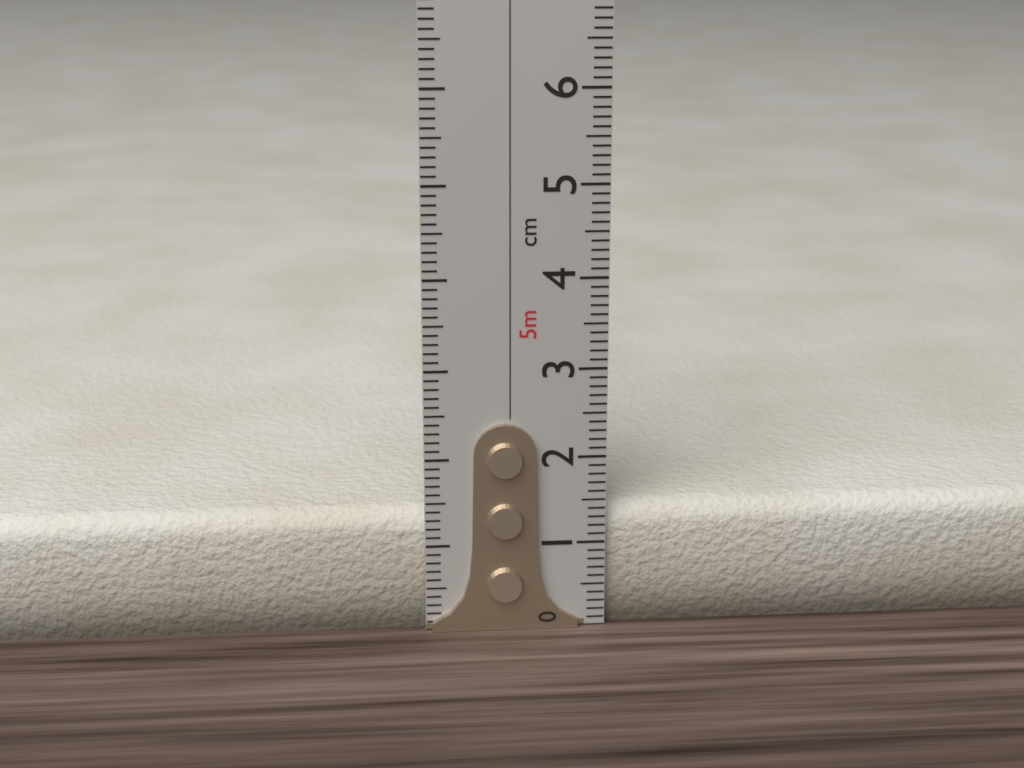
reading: 1.4 cm
